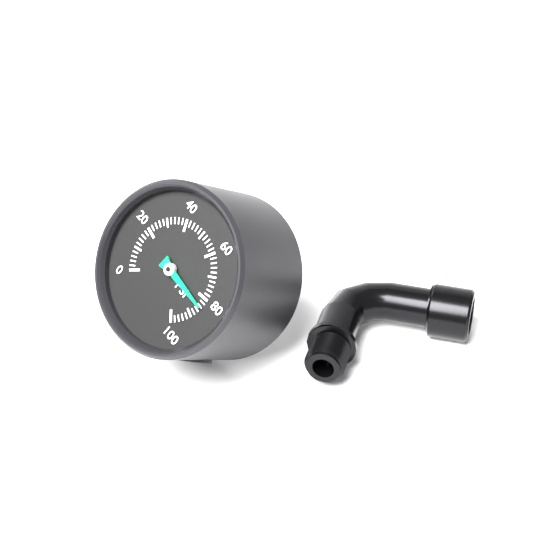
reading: 84 psi
